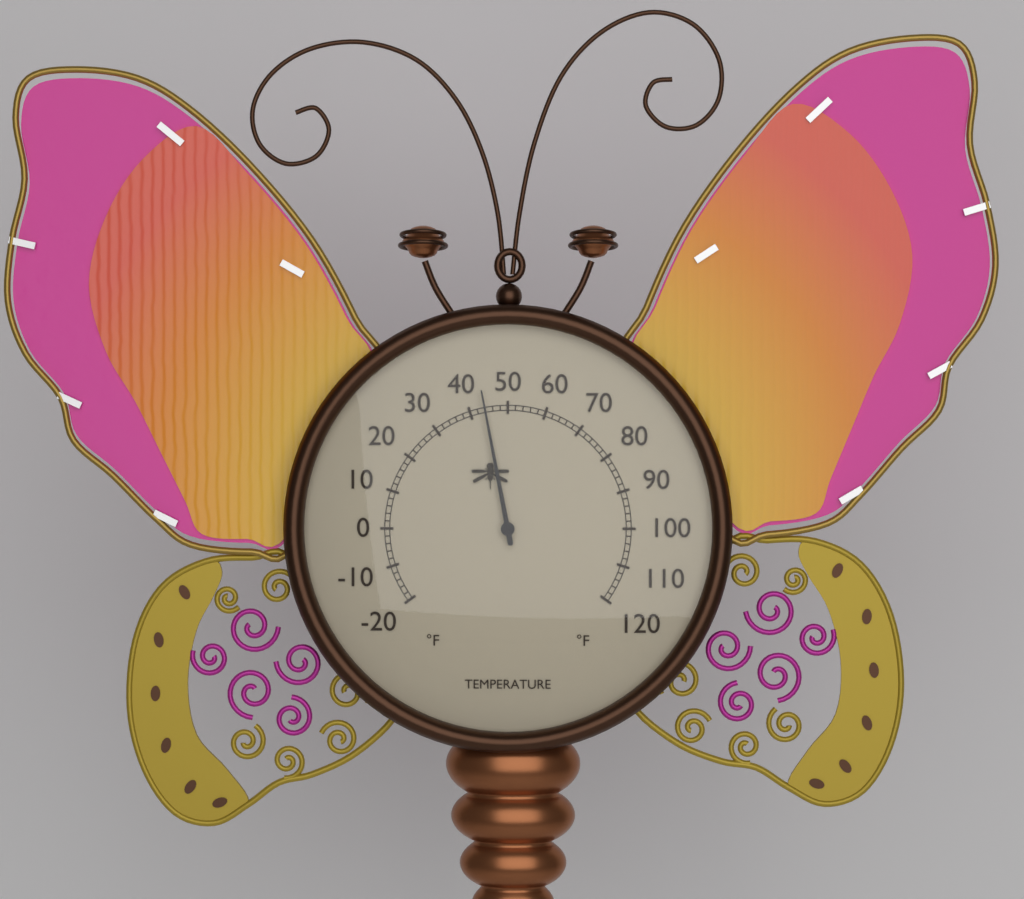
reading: 44 °F
